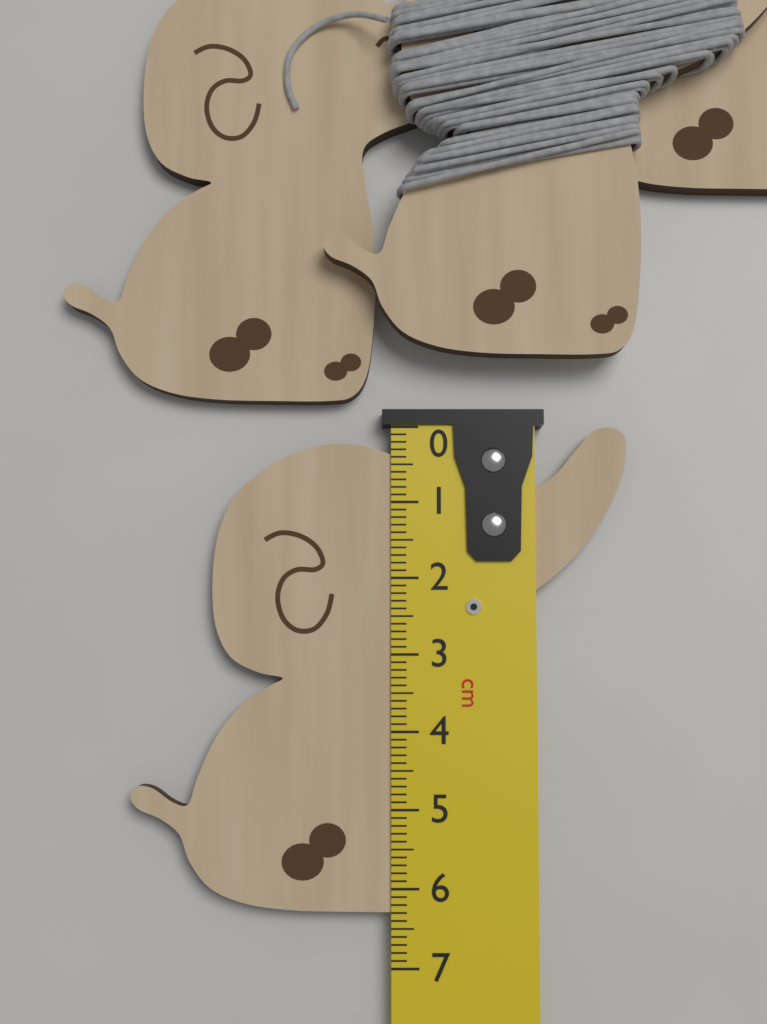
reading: 6.3 cm
